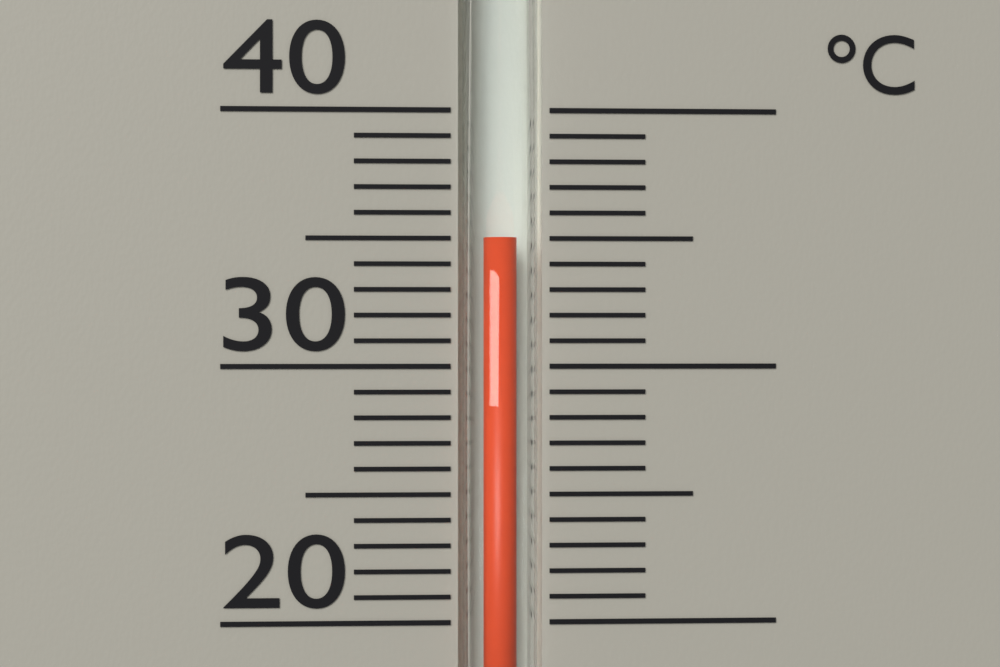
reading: 35 °C
